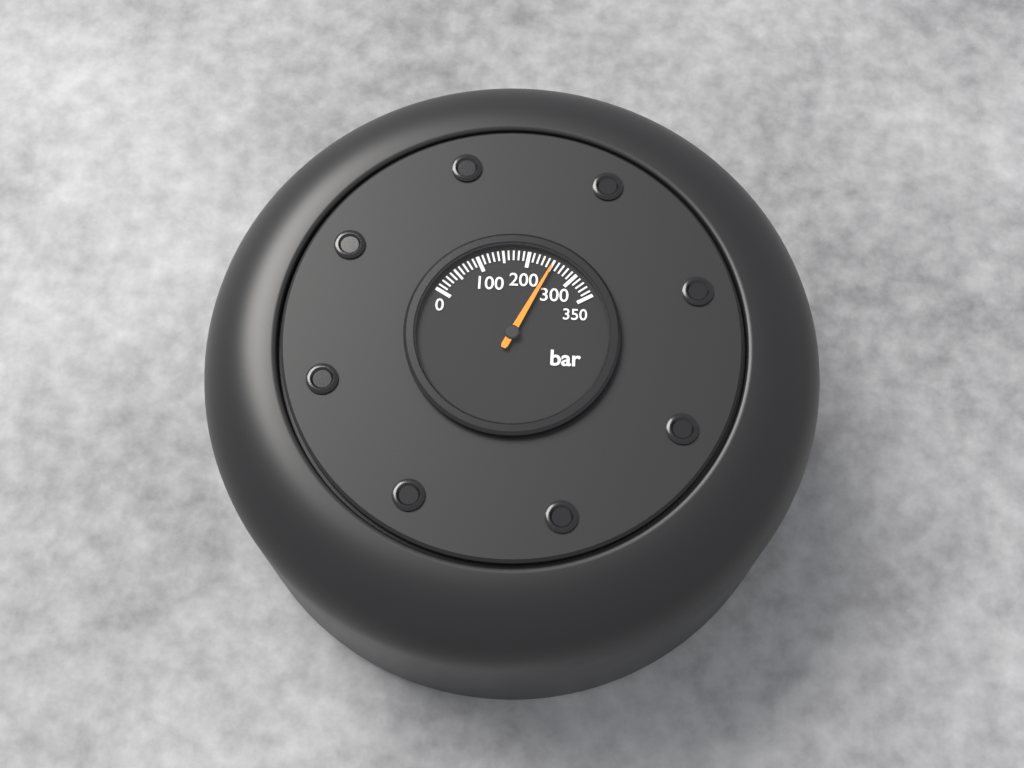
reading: 250 bar
